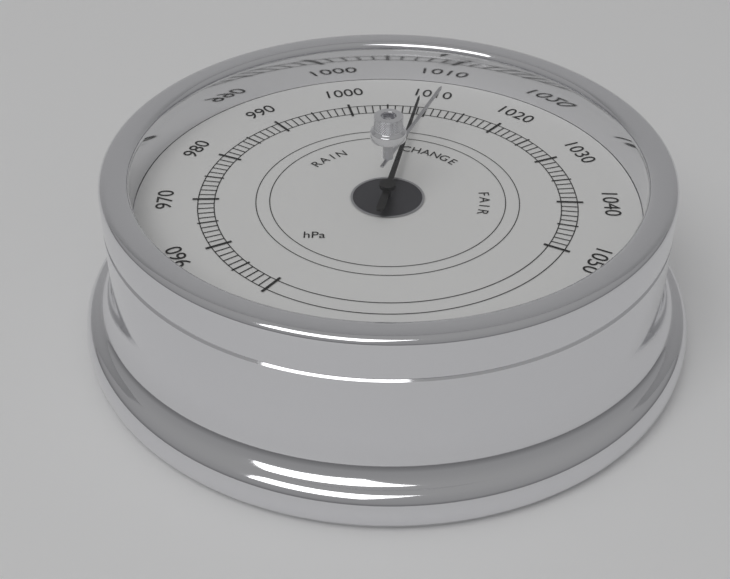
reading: 1009 hPa
